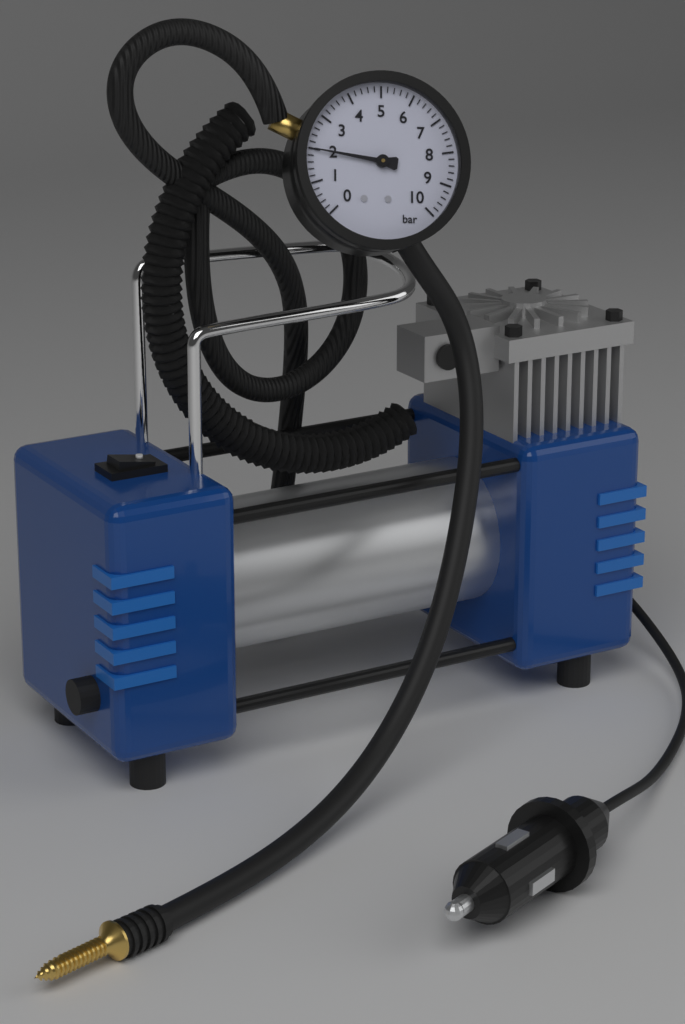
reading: 2.0 bar
